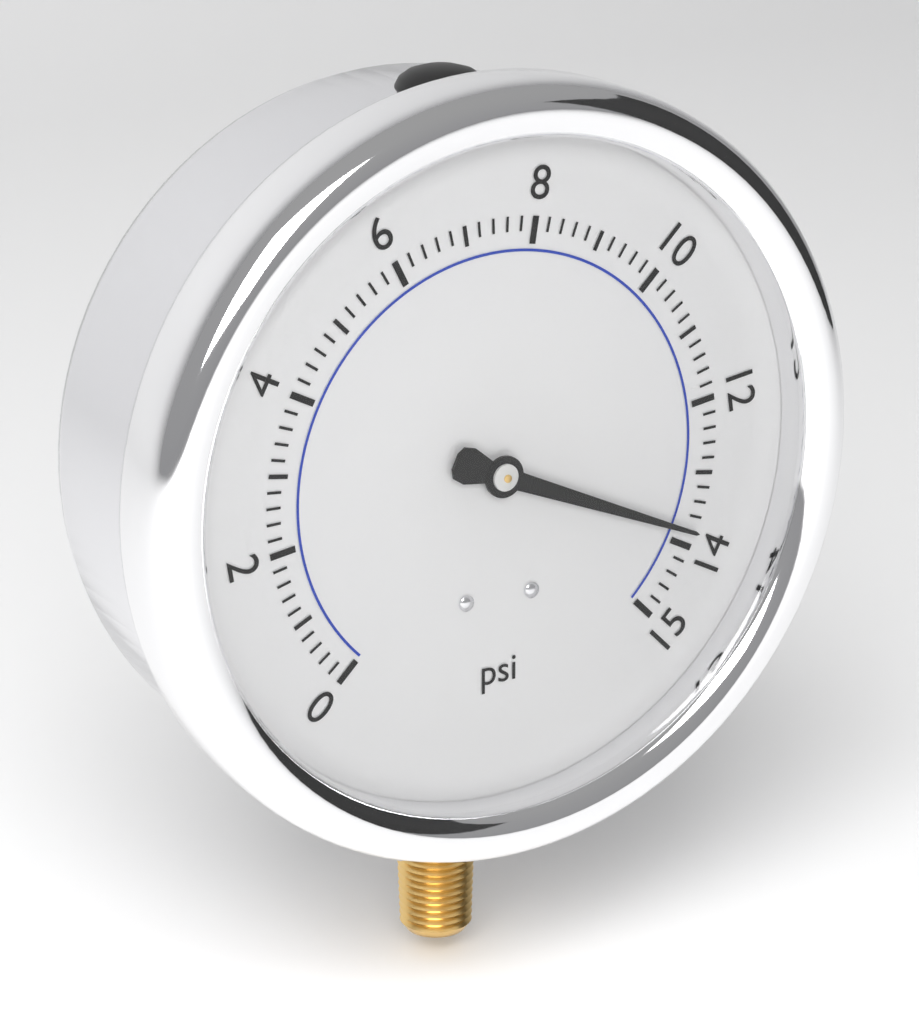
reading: 13.8 psi
